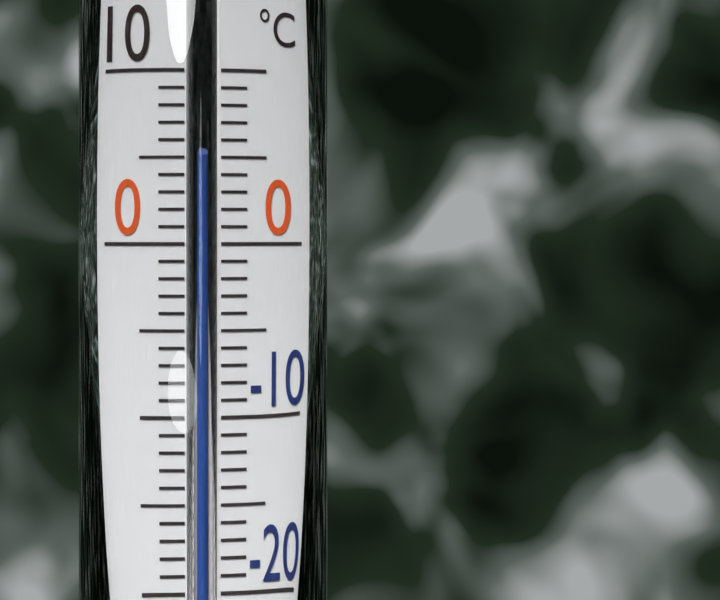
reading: 5 °C
